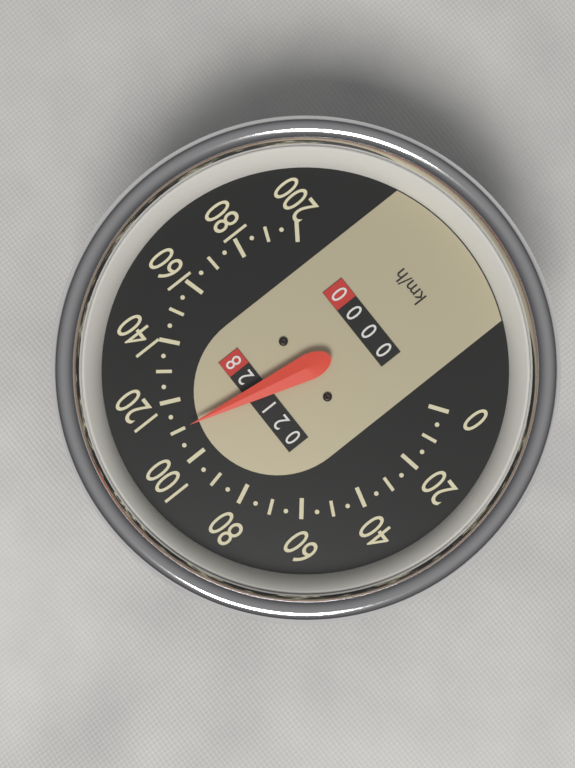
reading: 110 km/h
